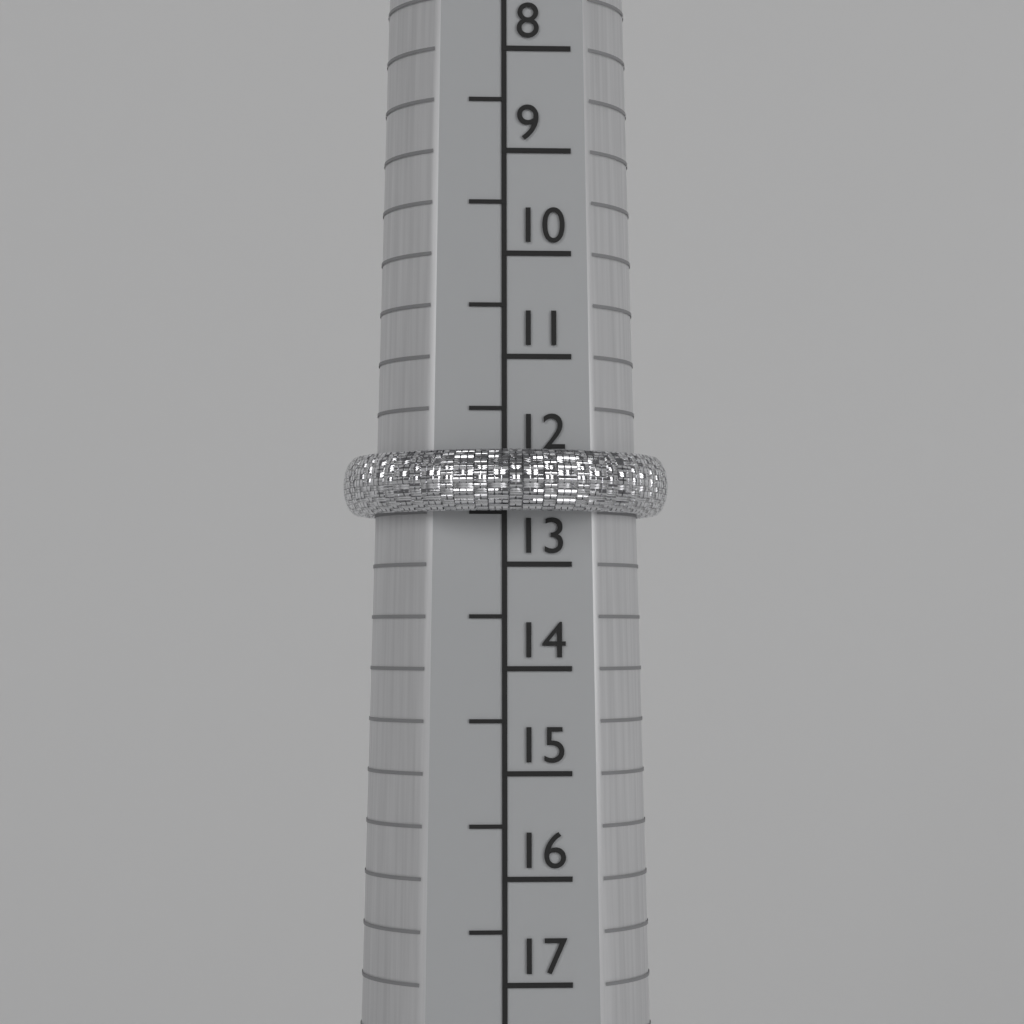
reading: 12.5 (no unit)
